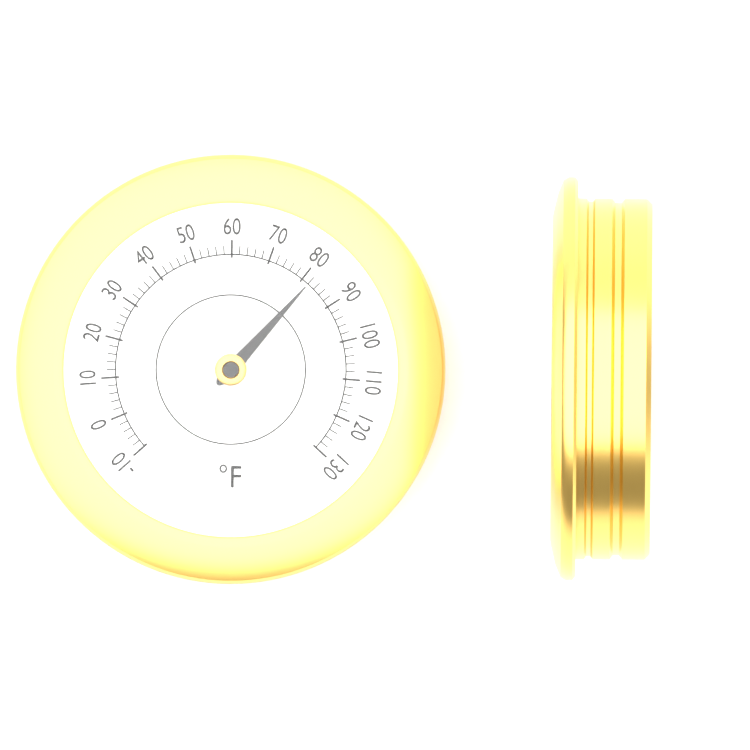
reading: 82 °F
